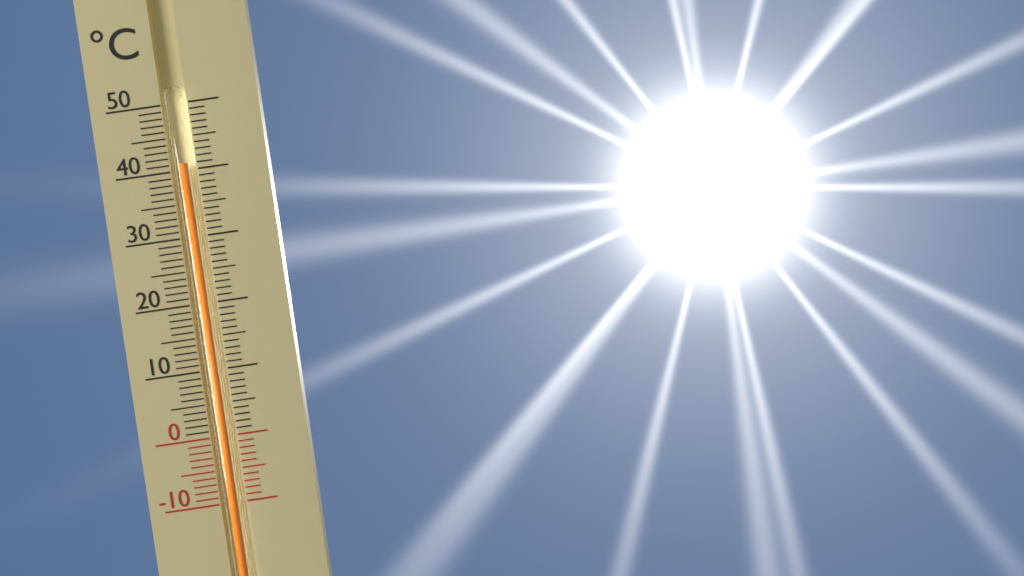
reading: 41 °C
